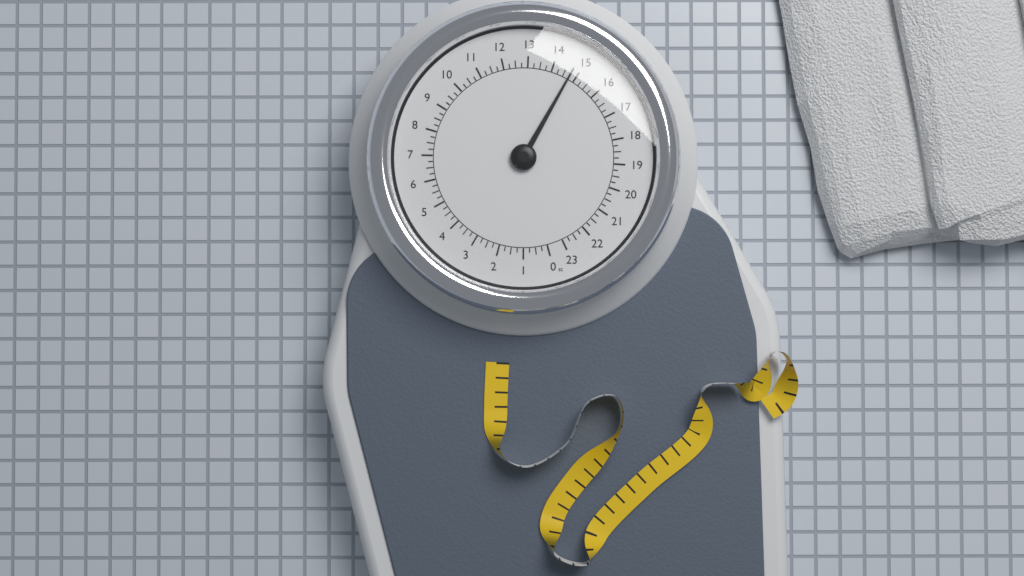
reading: 14.75 st
